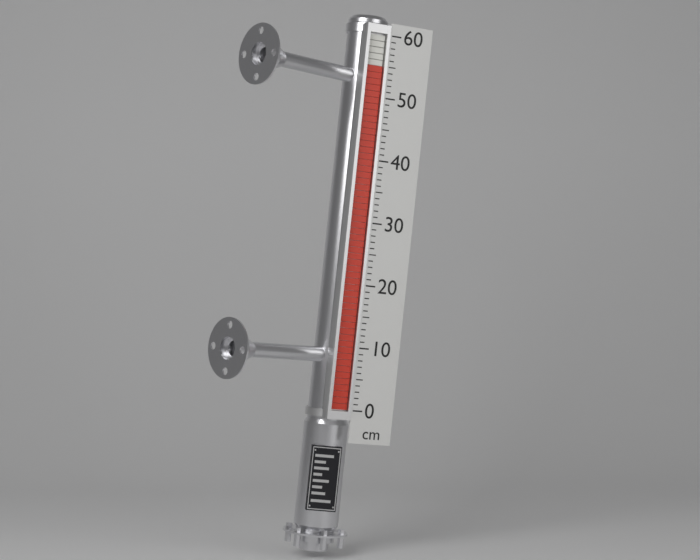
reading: 55 cm
